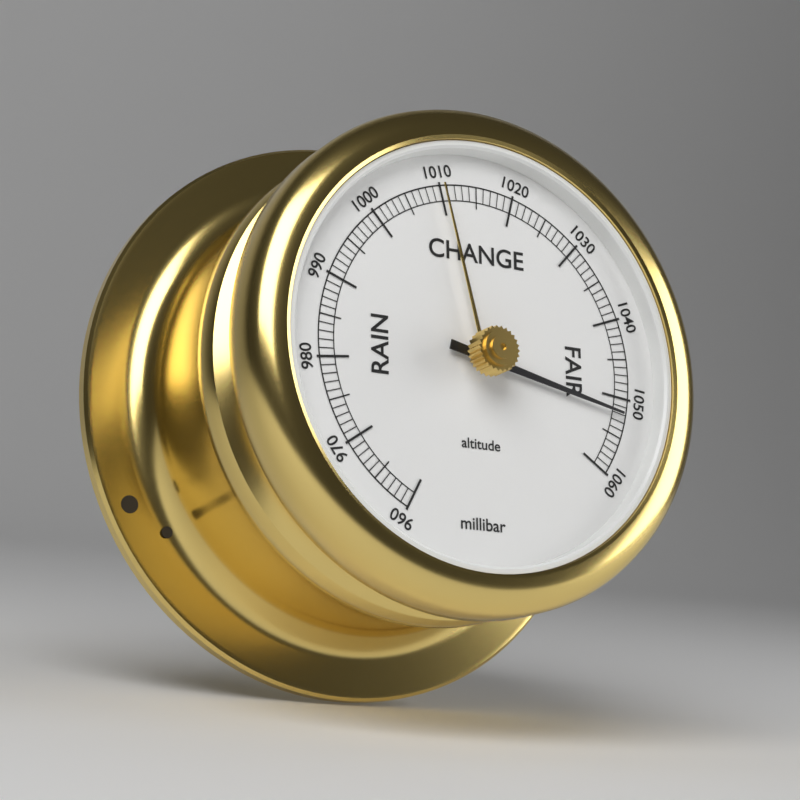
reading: 1052 millibar
